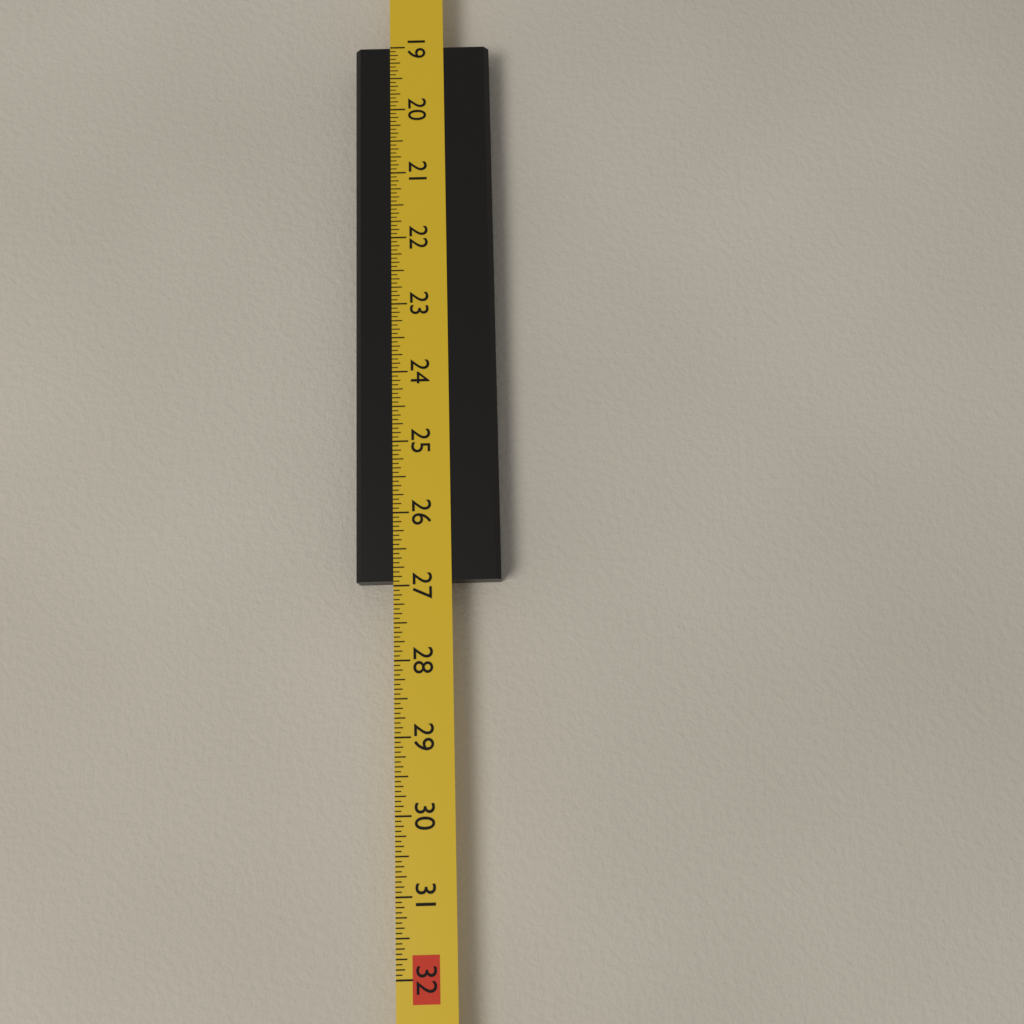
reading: 26.9375 in
